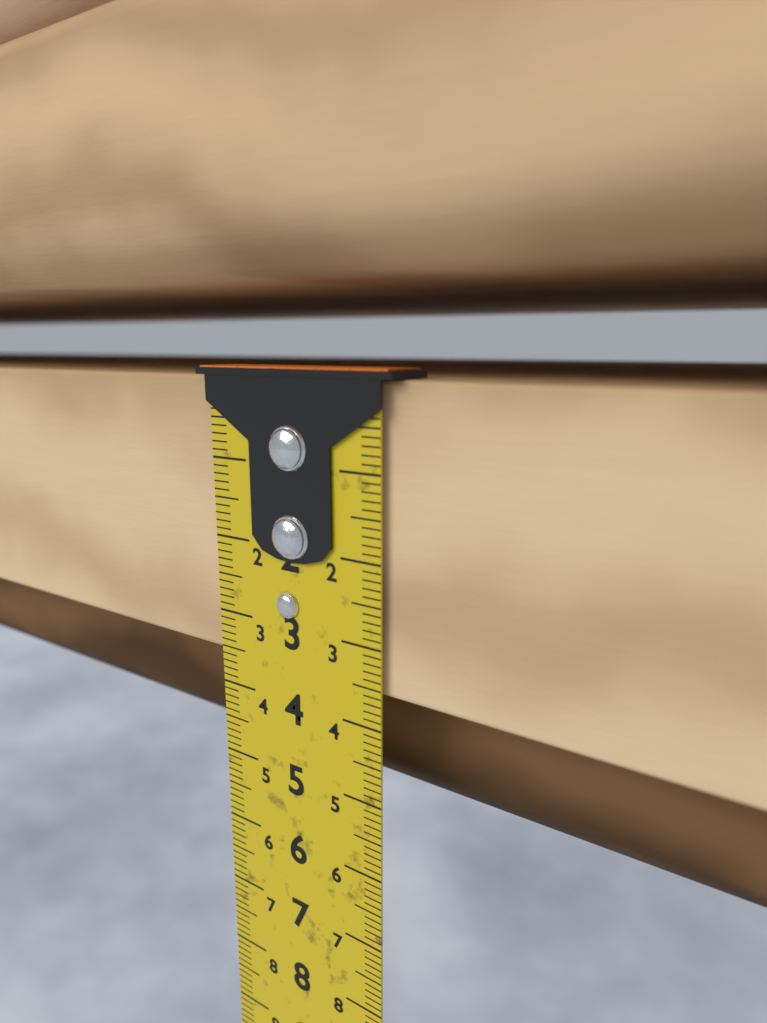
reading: 3.6 cm
